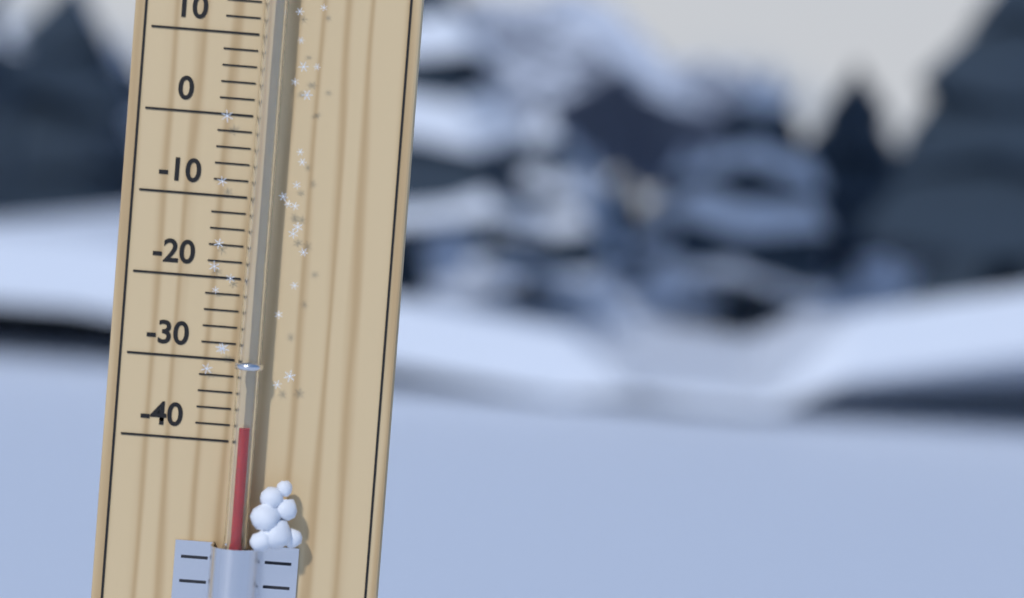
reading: -38 °C
